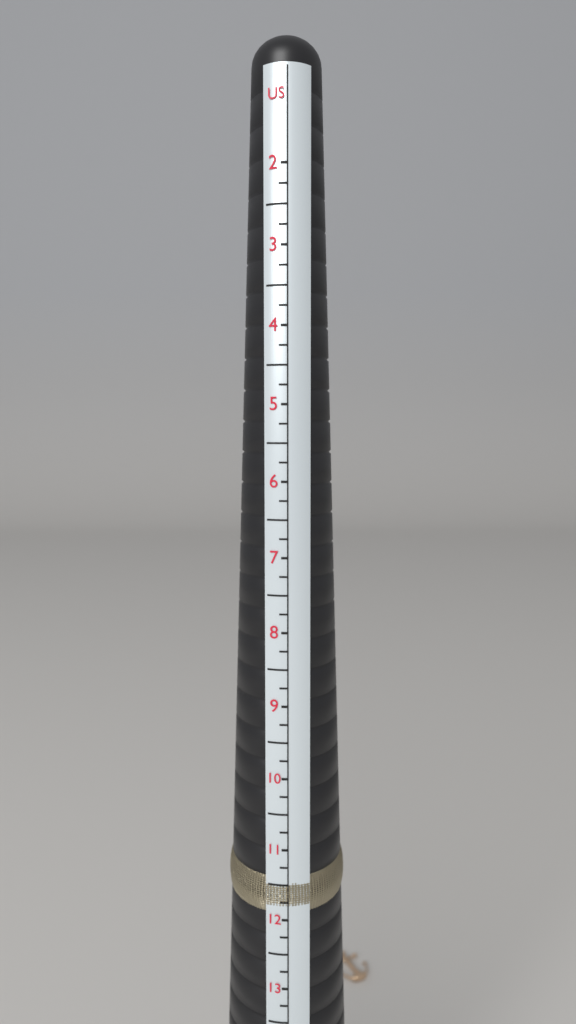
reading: 12.00 US
